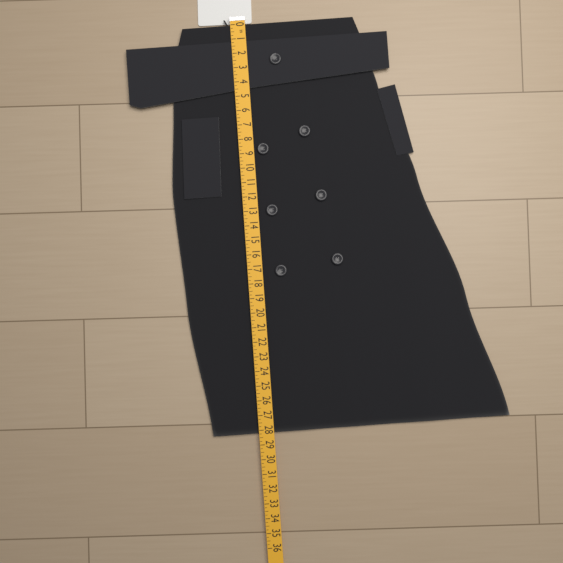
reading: 28.25 in
